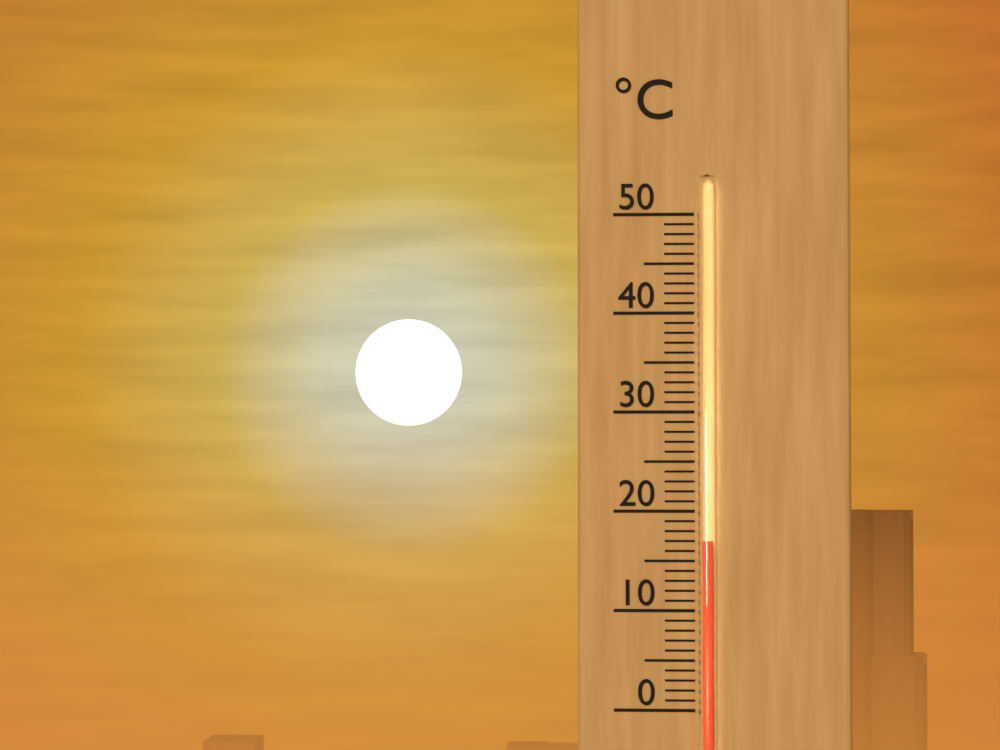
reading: 17 °C
